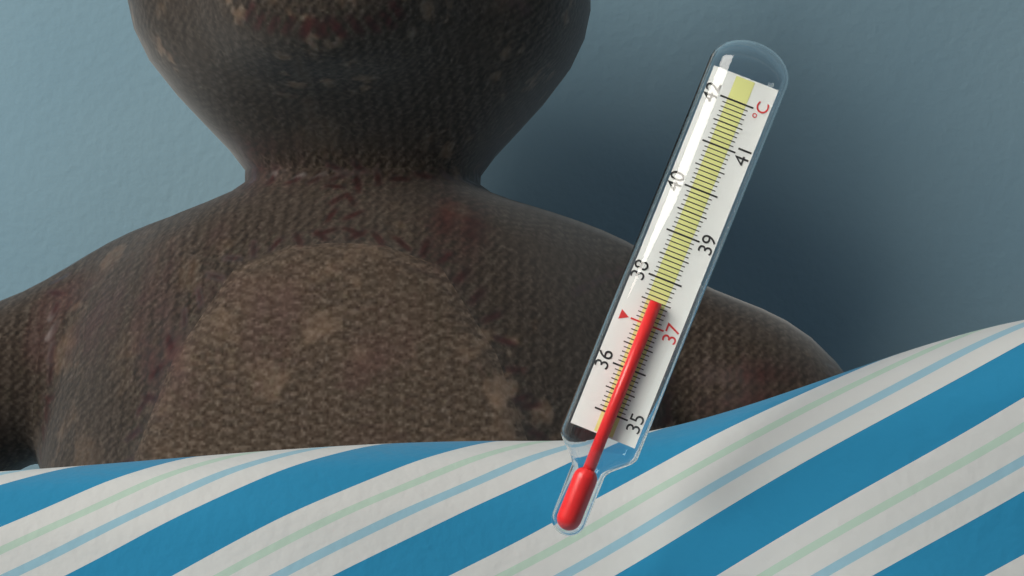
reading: 37.5 °C
